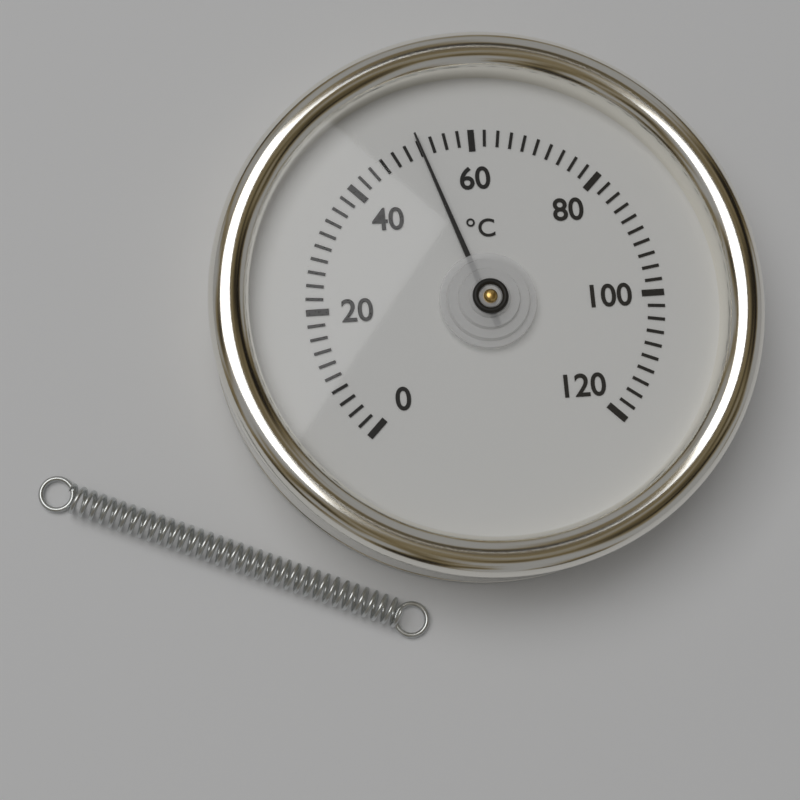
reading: 52 °C
